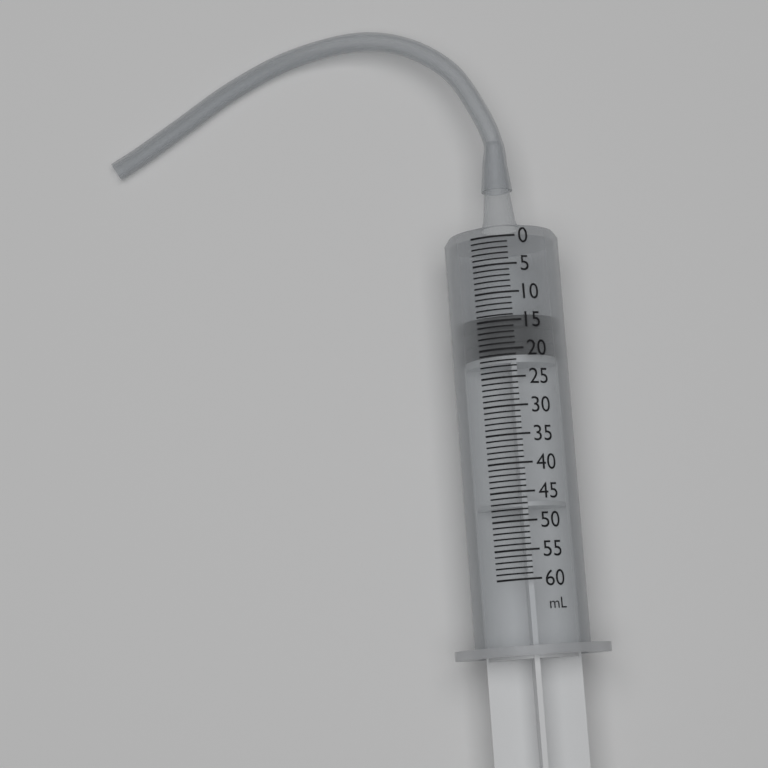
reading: 14 ml
